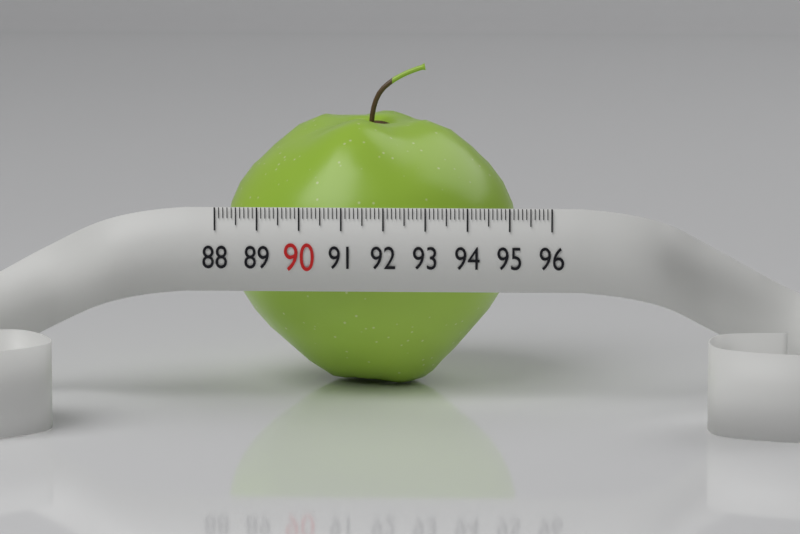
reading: 95.1 (no unit)
